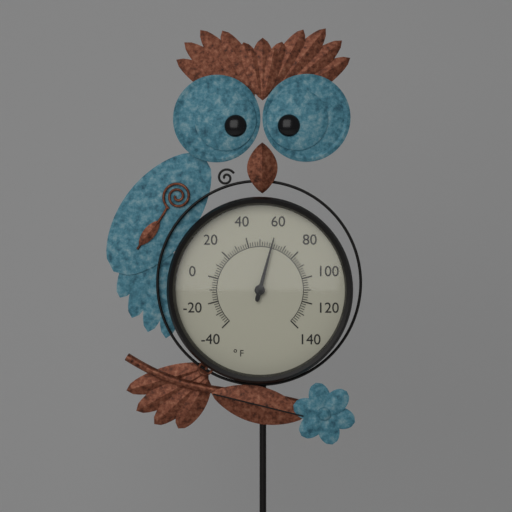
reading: 60 °F
